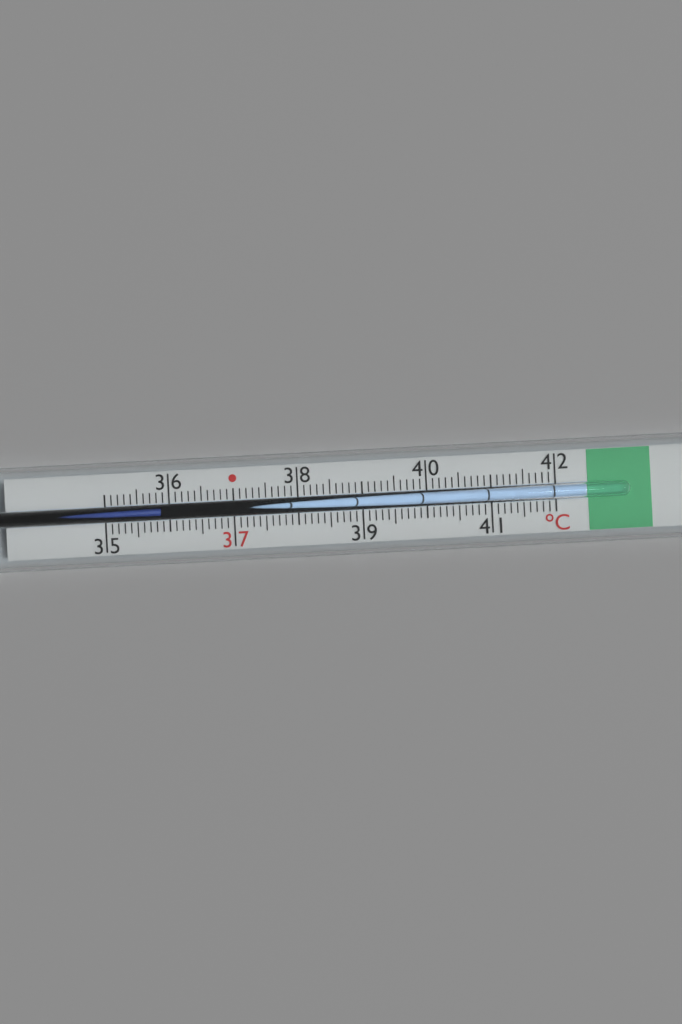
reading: 35.9 °C
